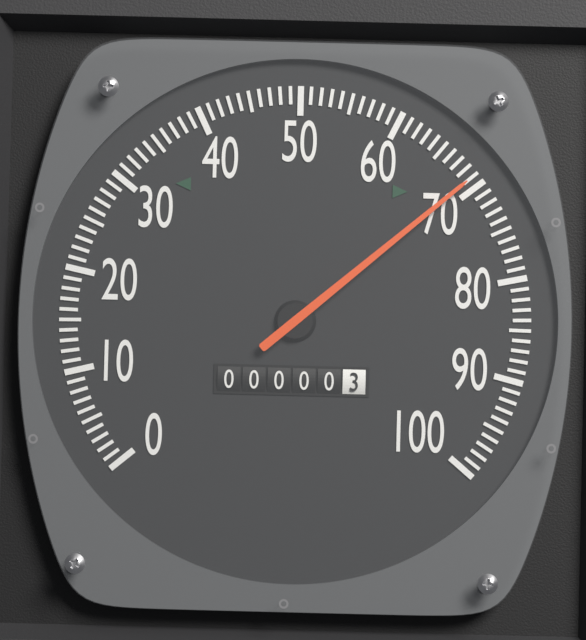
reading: 69 (no unit)
